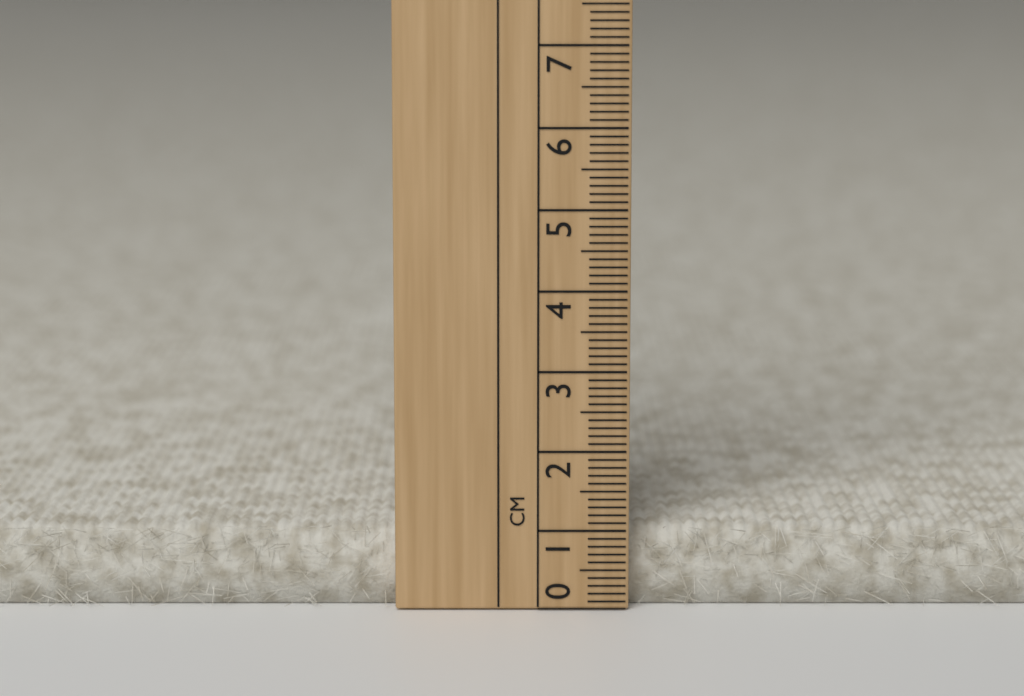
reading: 1.0 cm
